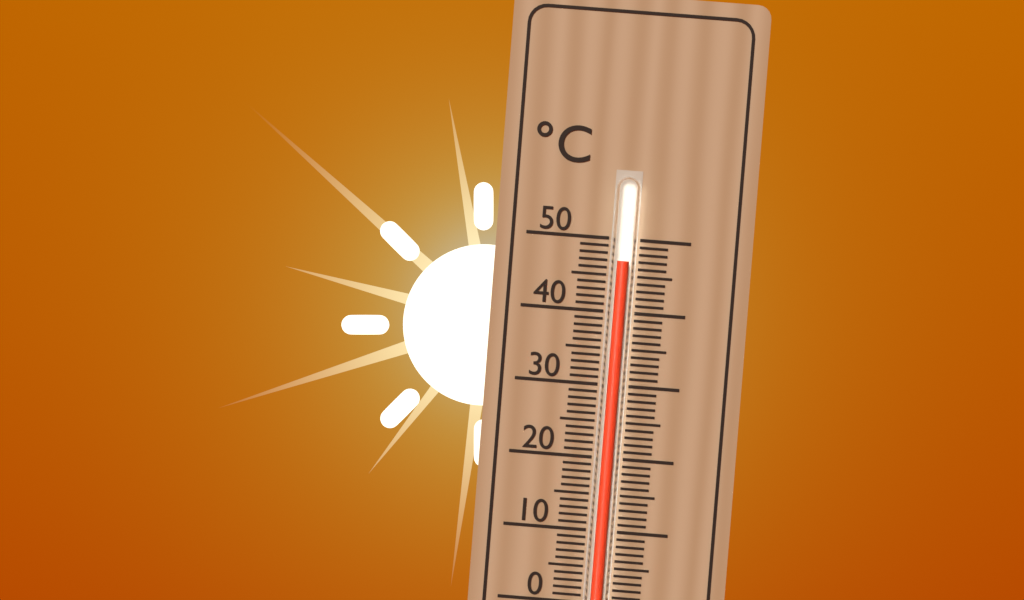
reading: 47 °C
